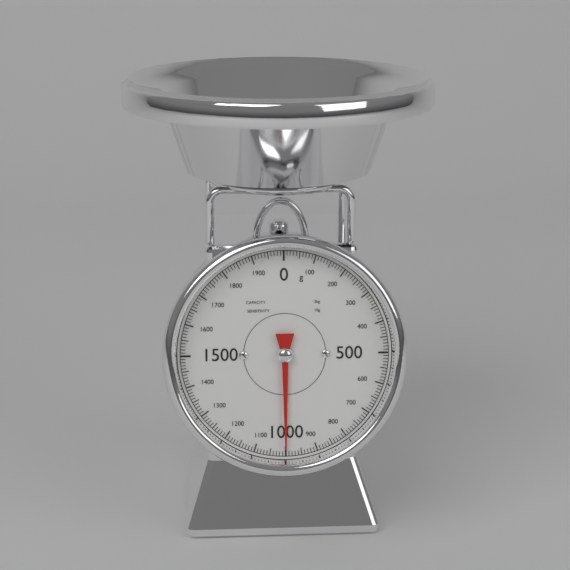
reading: 1000 g
